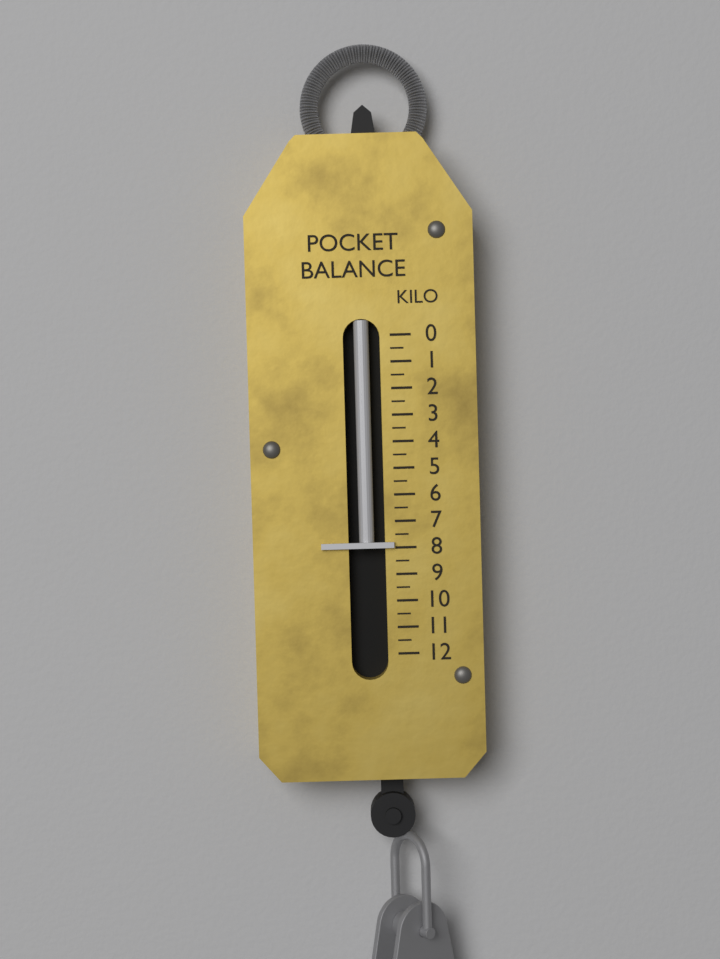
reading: 8.0 kg
